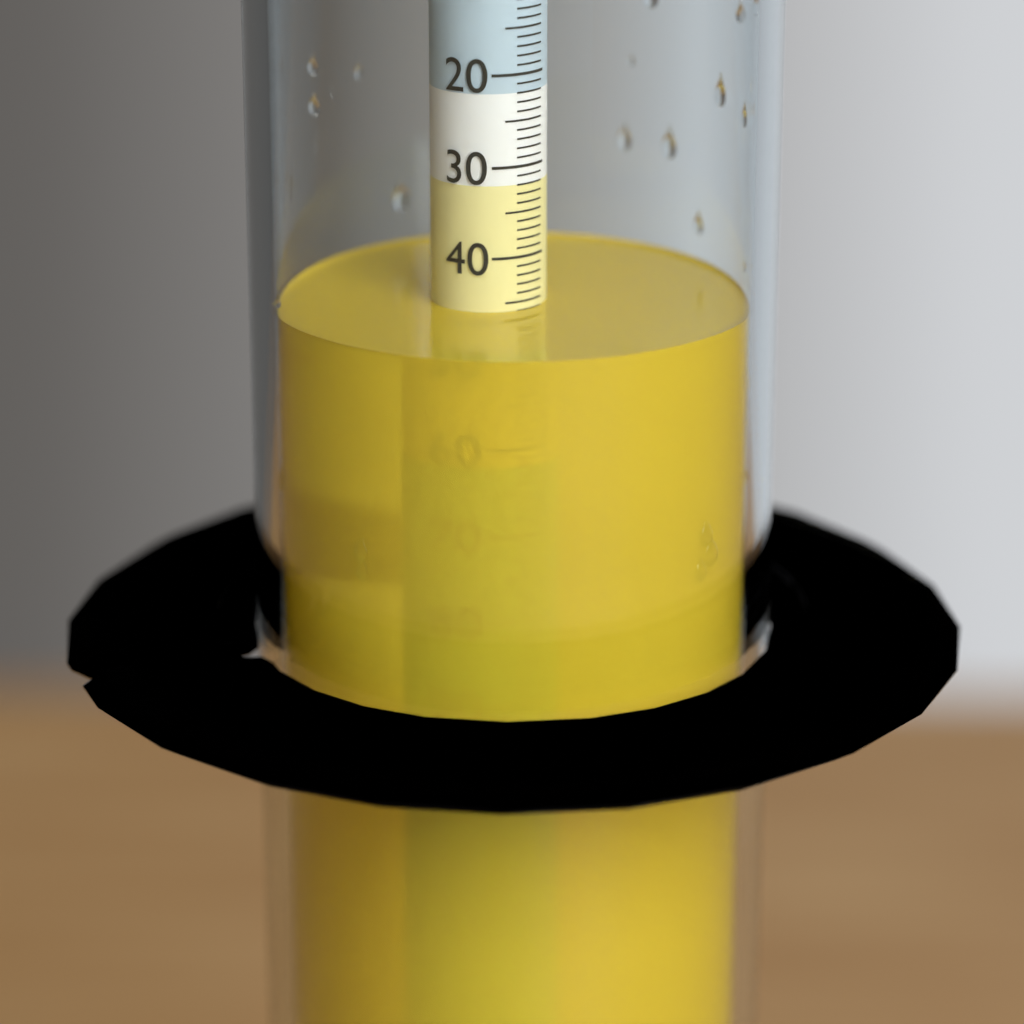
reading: 46 (no unit)
